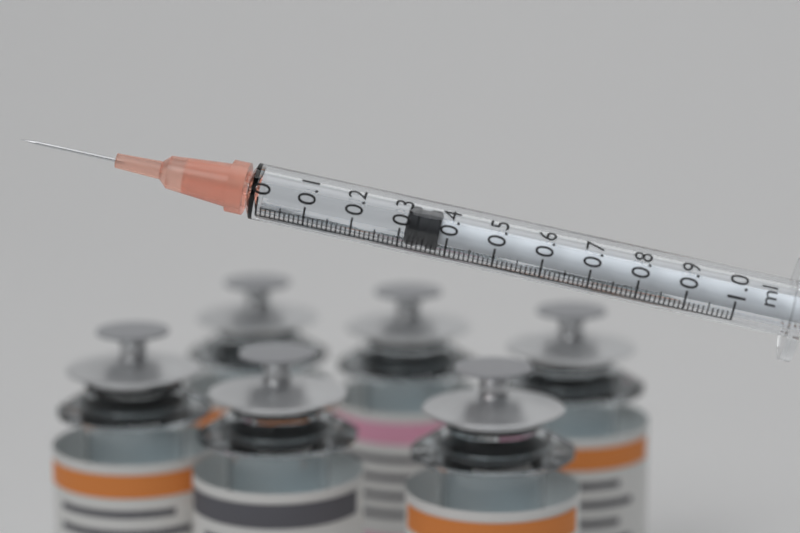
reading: 0.31 ml
